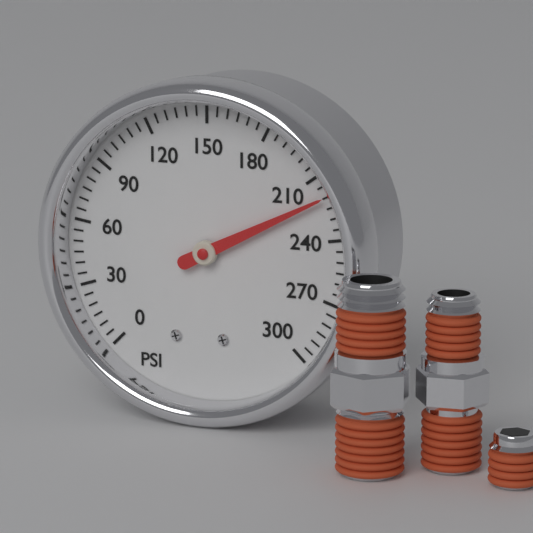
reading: 220 psi
